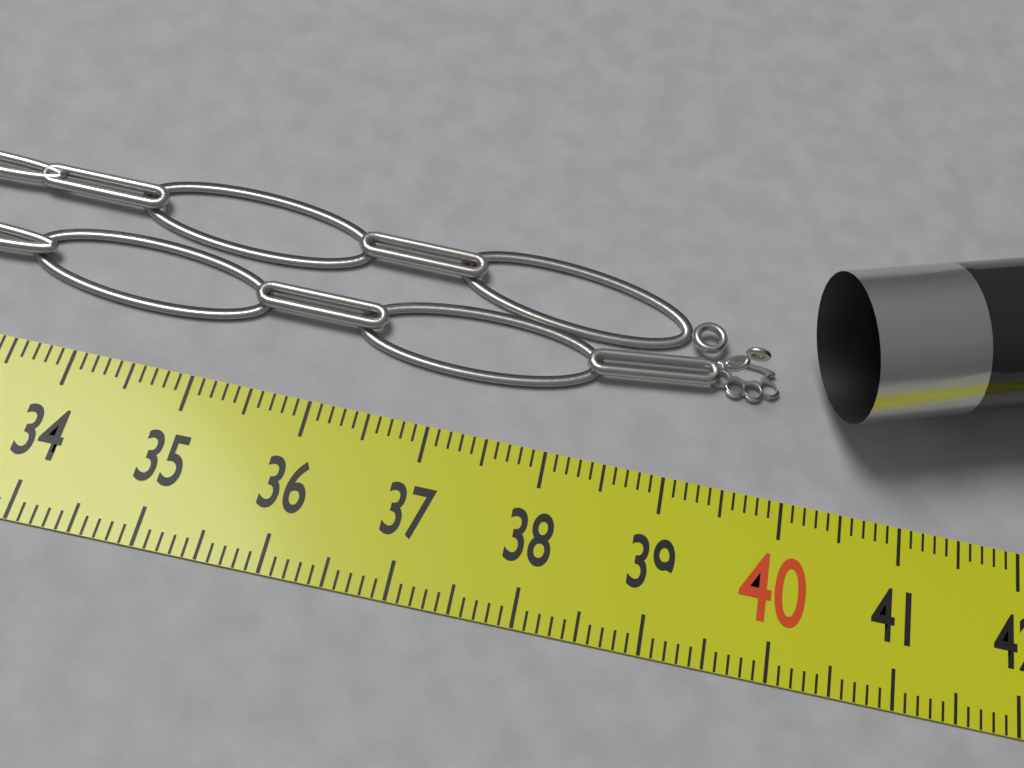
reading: 39.7 cm
